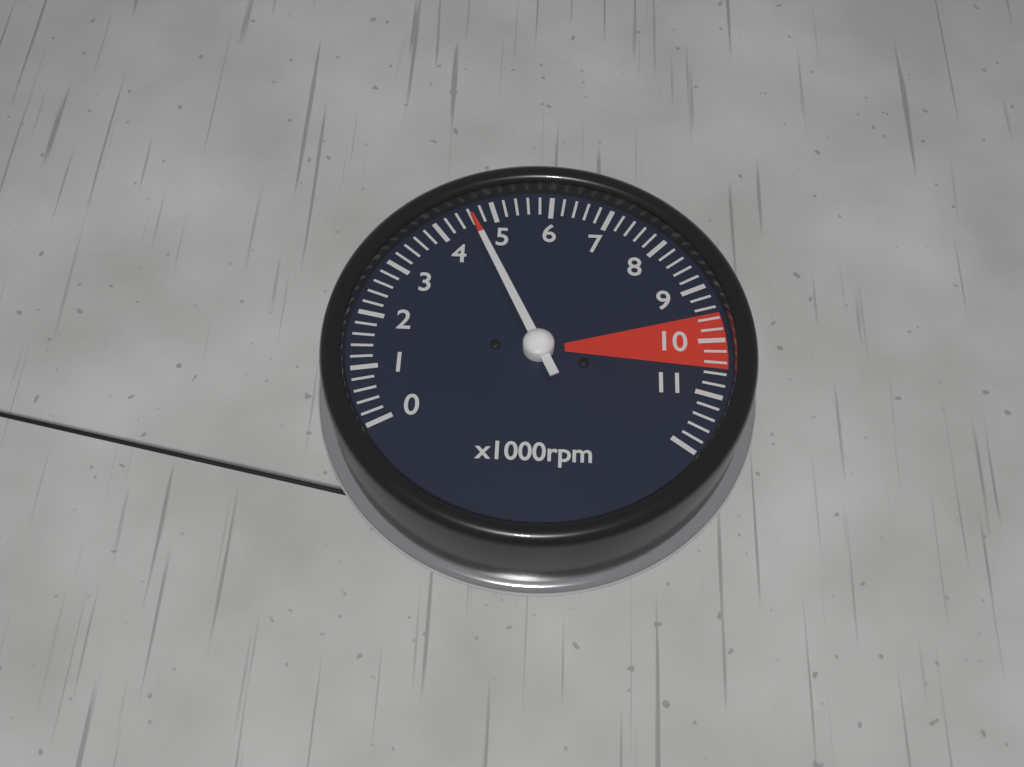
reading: 4600 rpm
